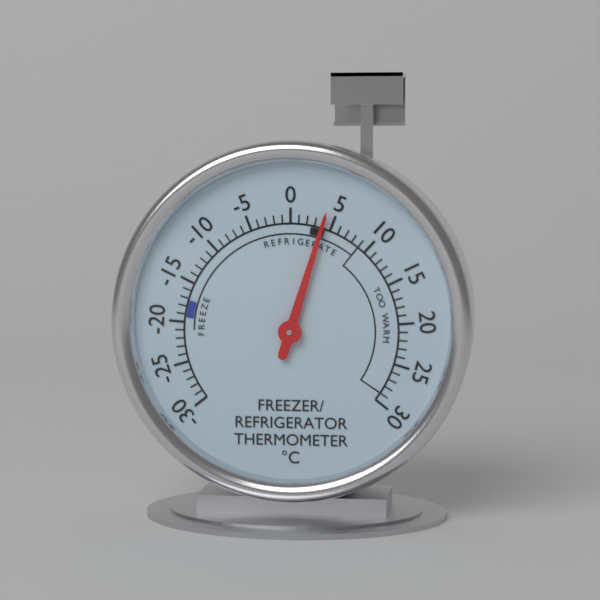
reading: 4 °C
